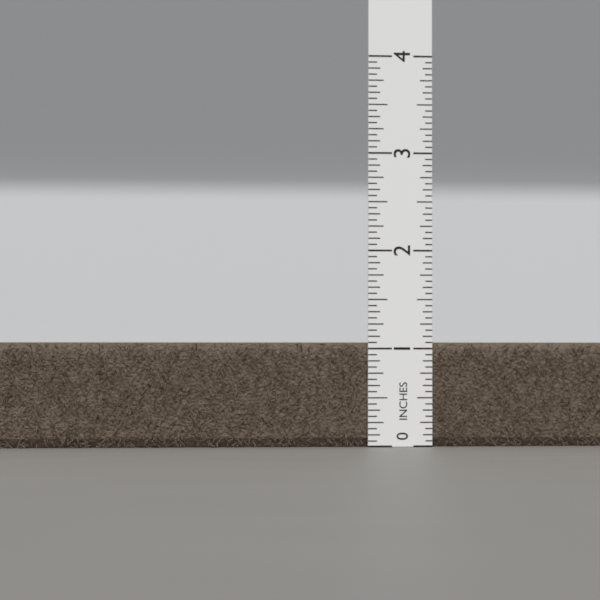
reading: 1.0625 in
